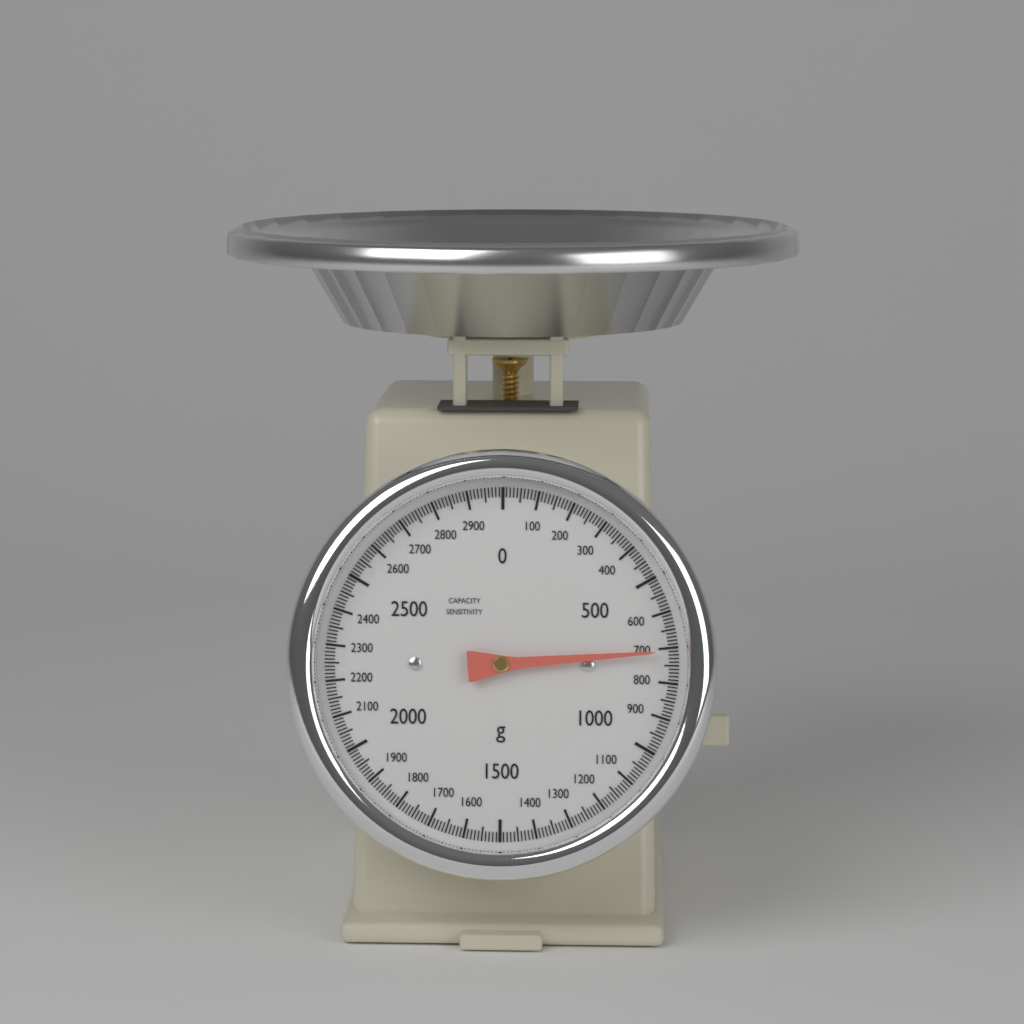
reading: 710 g
